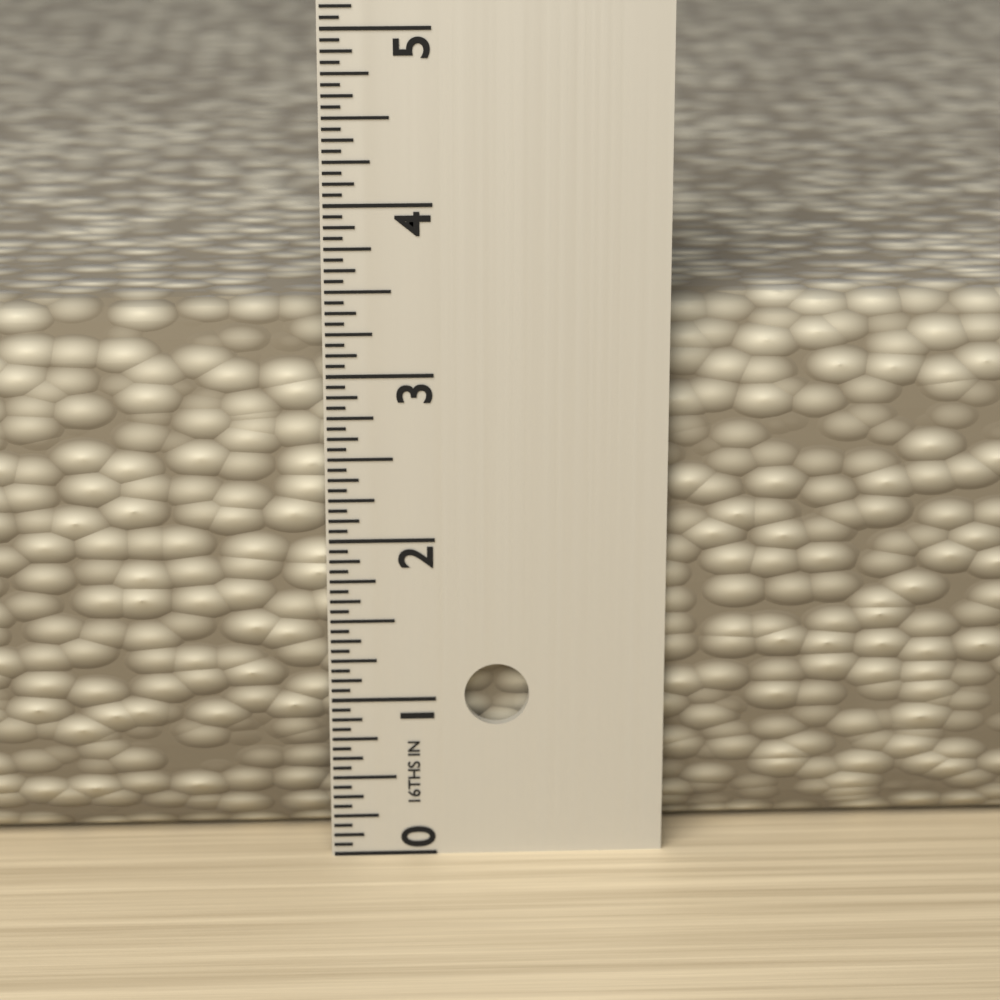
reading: 3.3750 in
